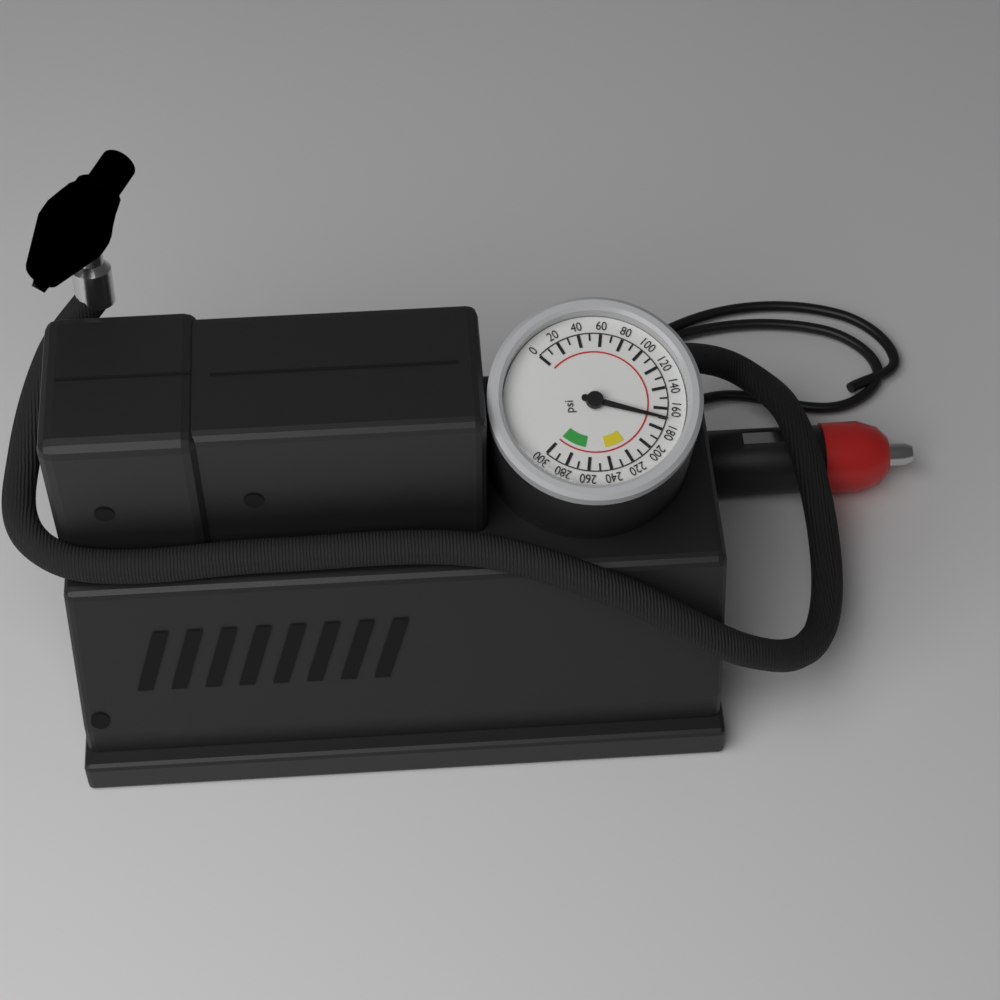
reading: 170 psi
